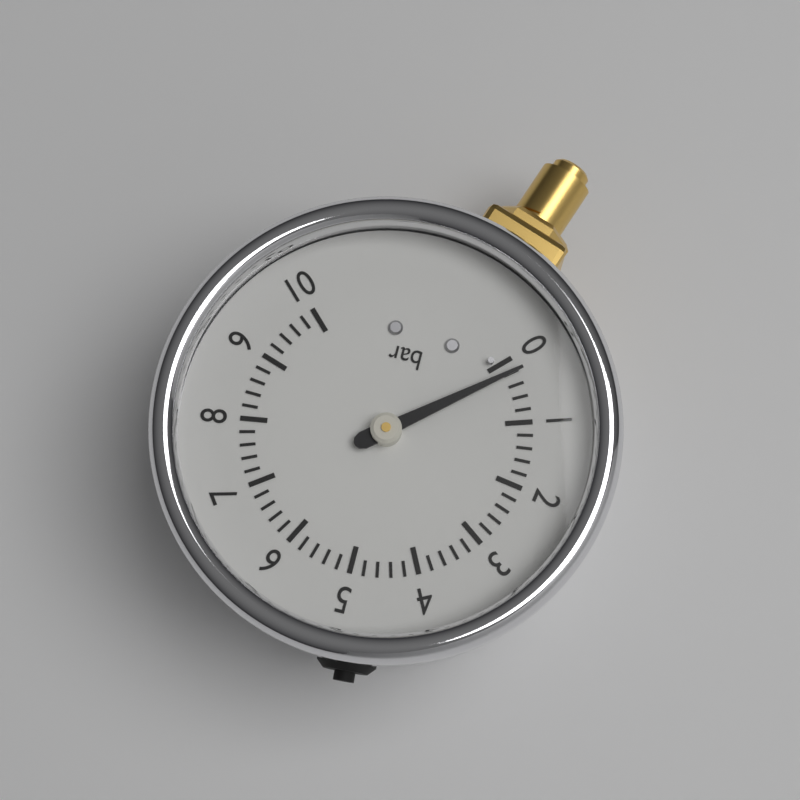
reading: 0.2 bar
